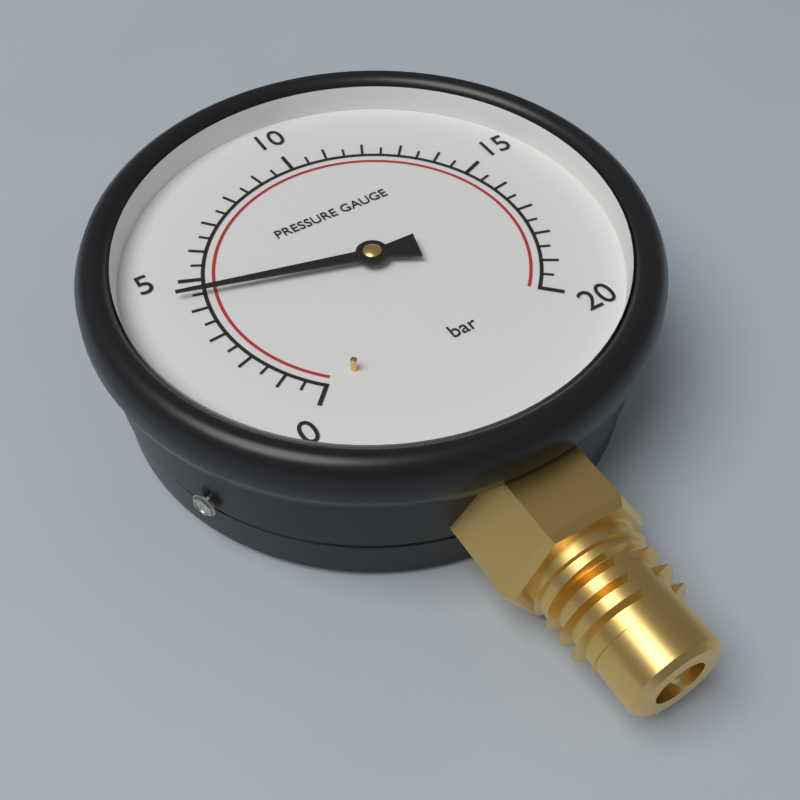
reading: 4.5 bar
